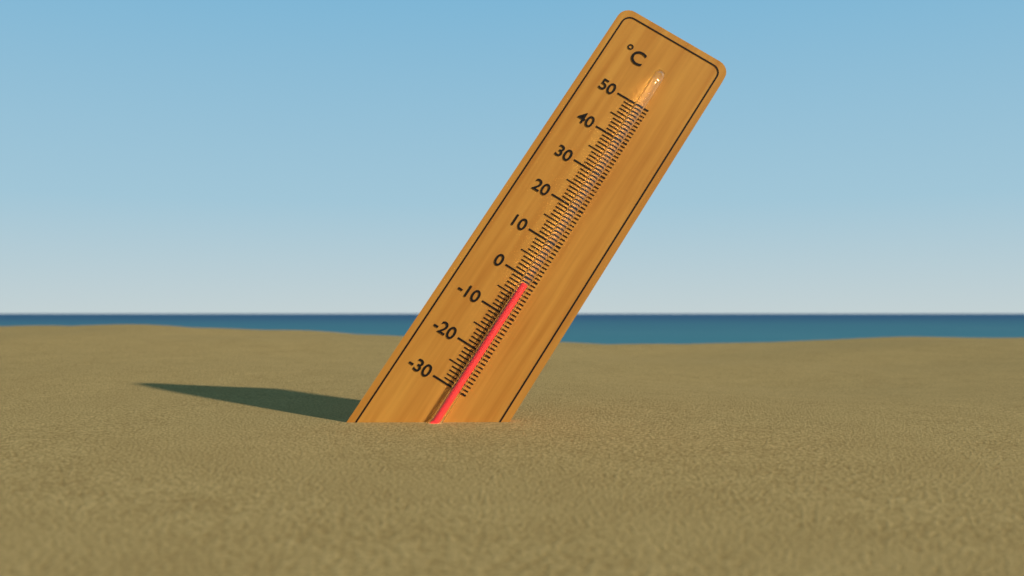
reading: -2 °C
